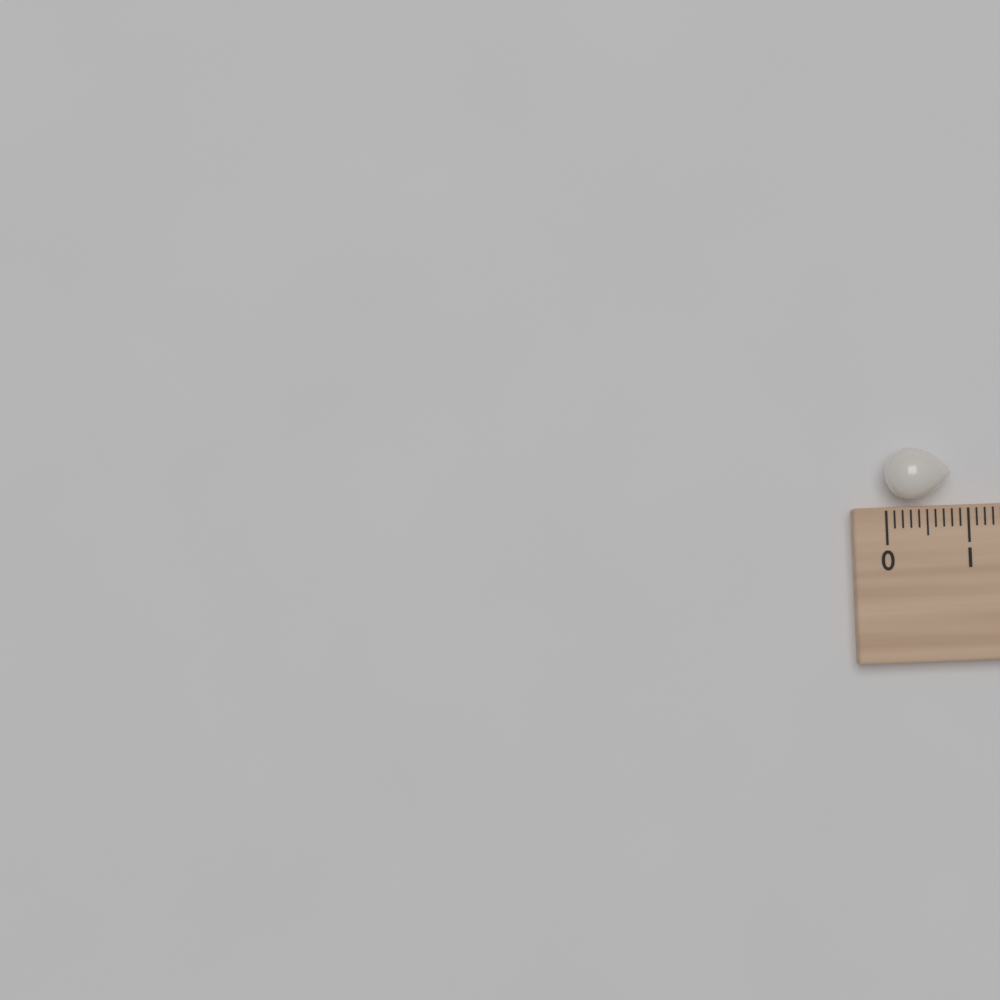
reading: 0.8 cm
